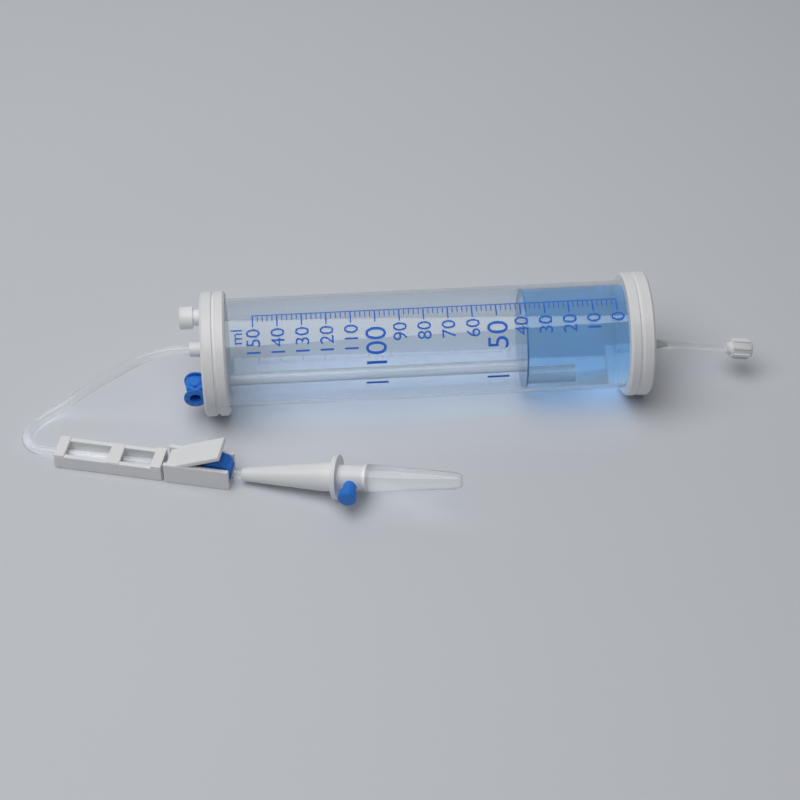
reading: 38 ml
